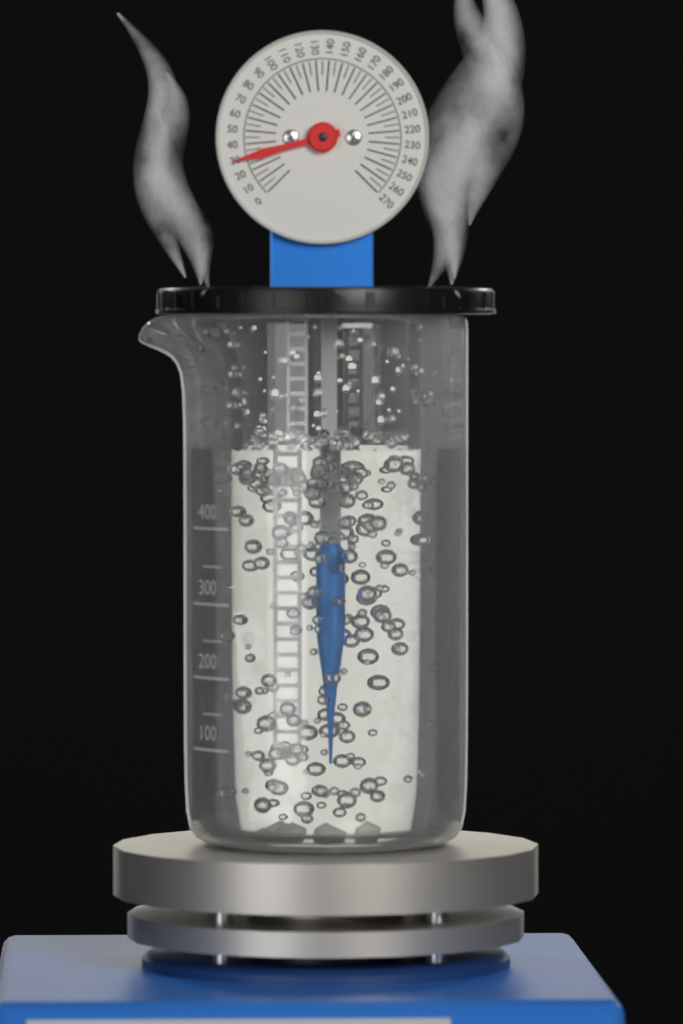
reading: 30 (no unit)
